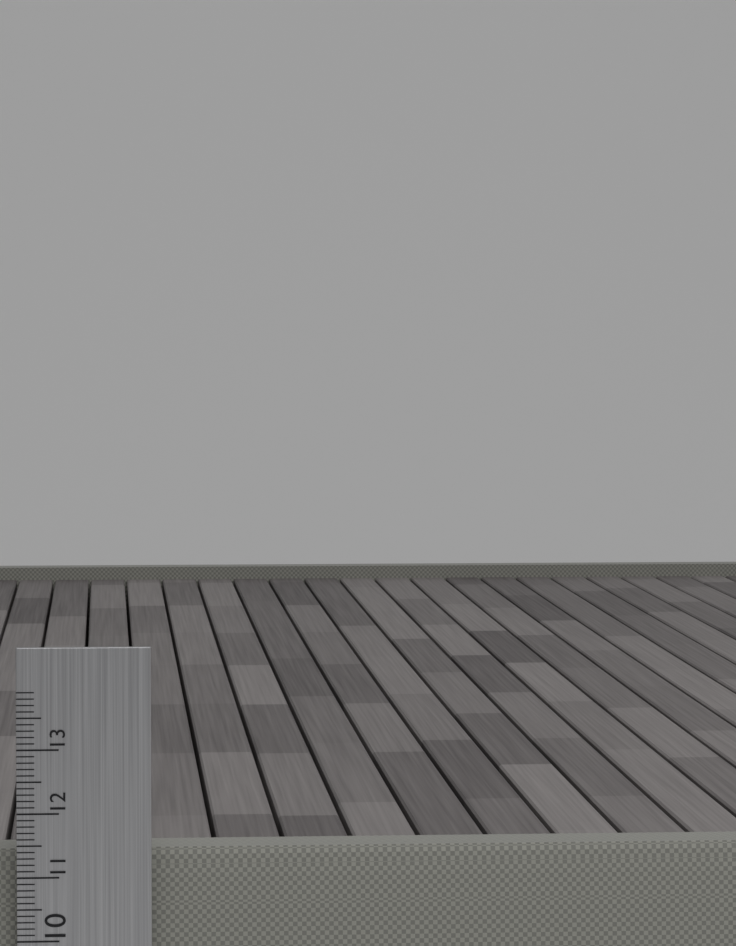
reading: 11.4 cm
